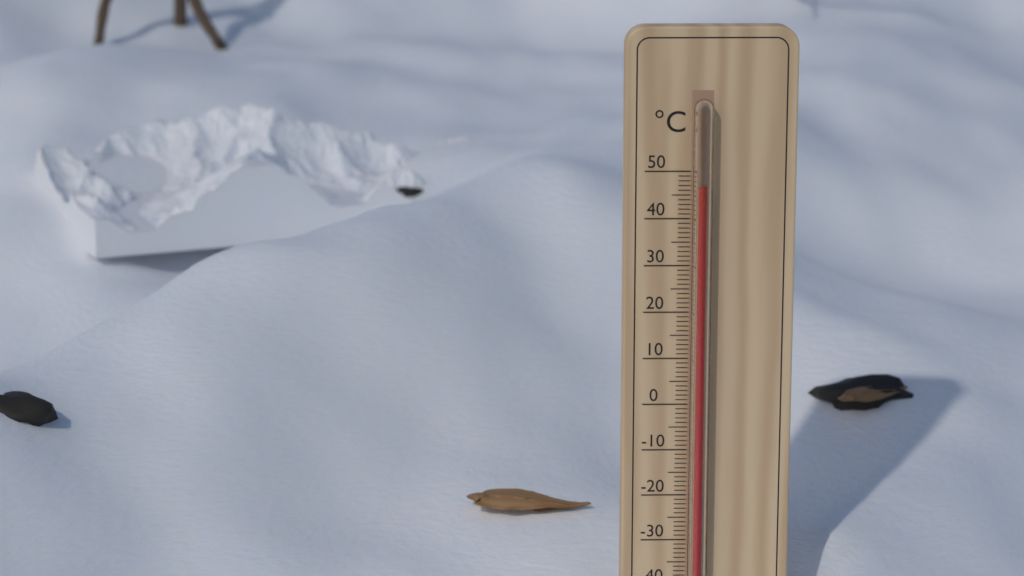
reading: 47 °C
